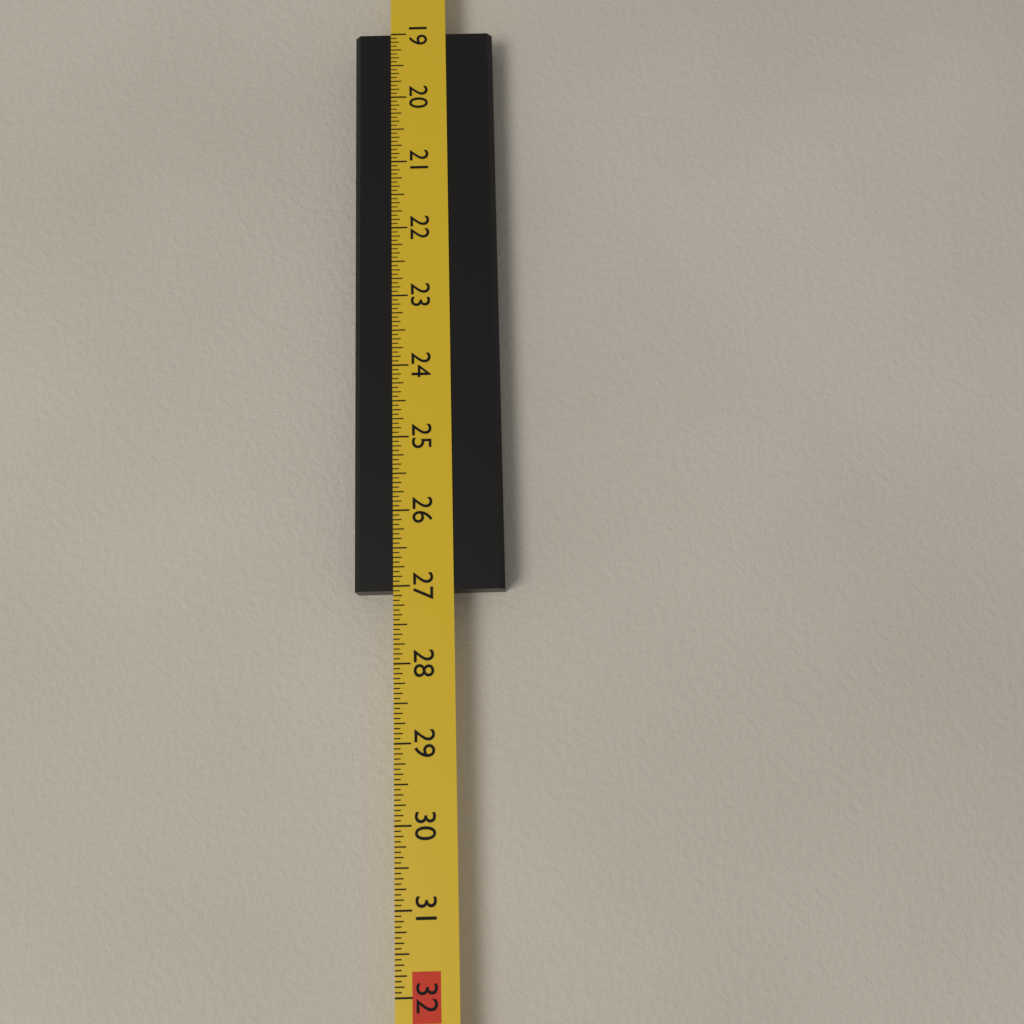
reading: 27.0625 in
